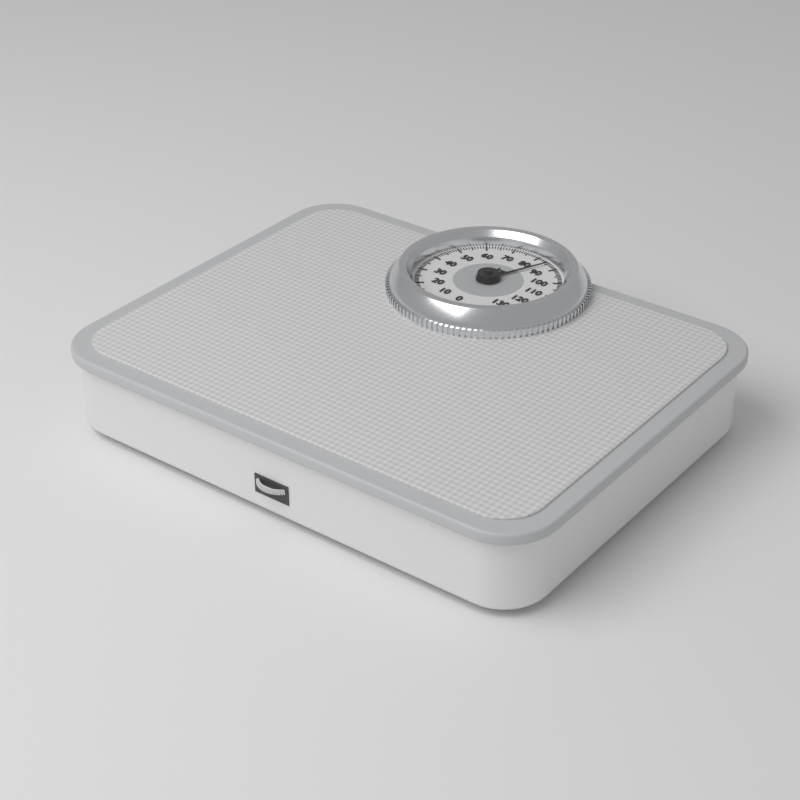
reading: 85 kg
